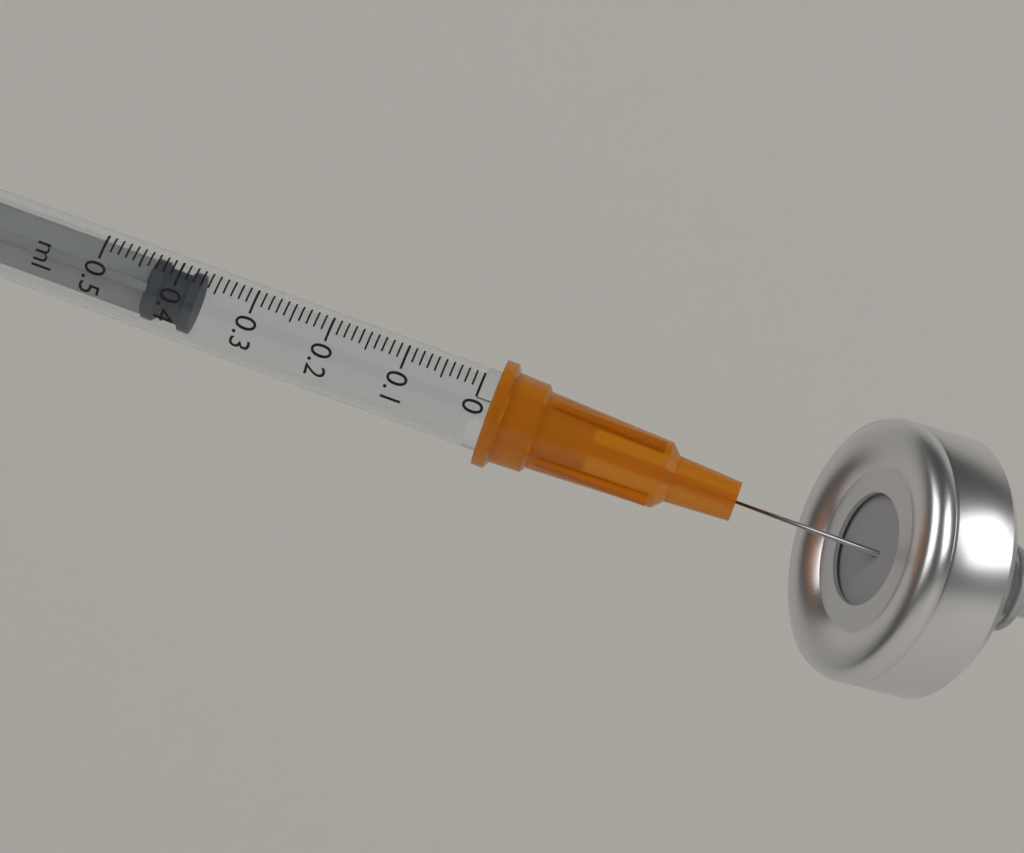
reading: 0.37 ml
